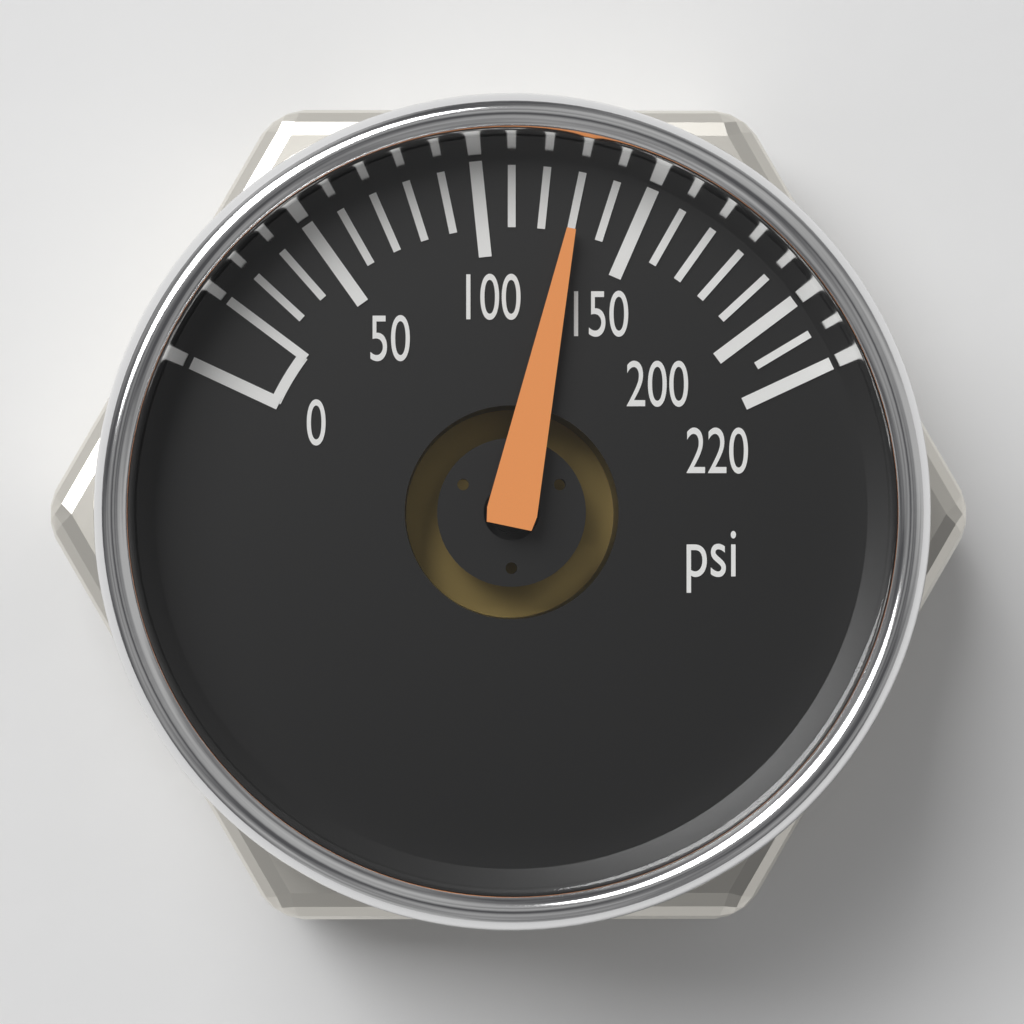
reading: 130 psi
